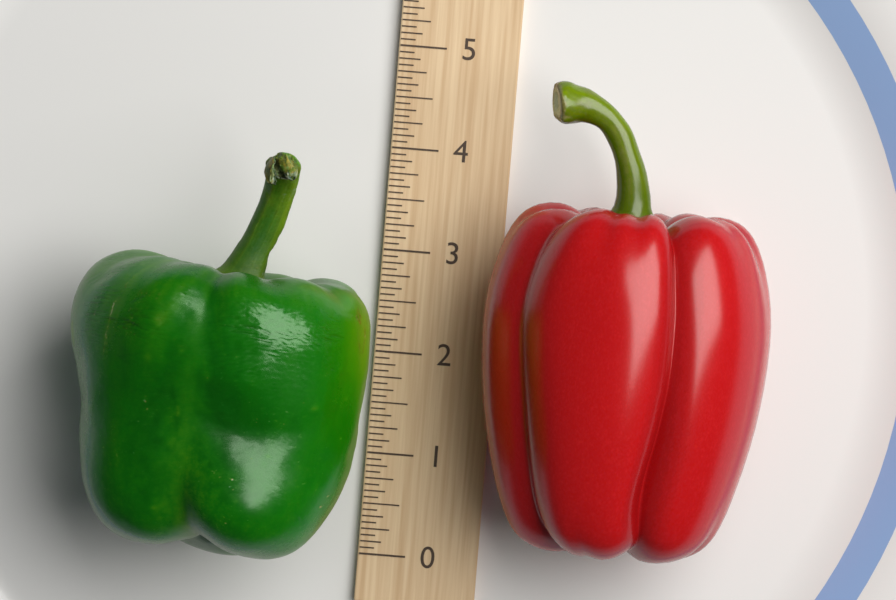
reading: 3.8750 (no unit)
